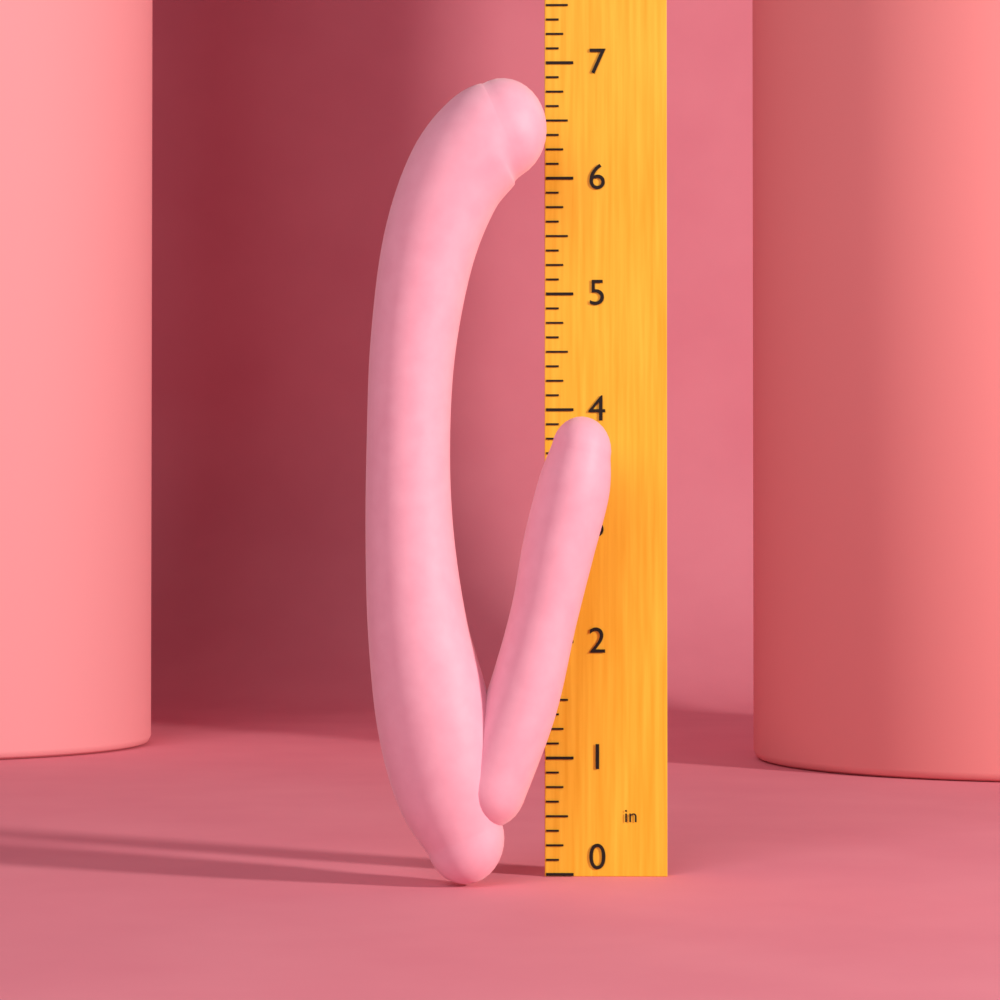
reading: 6.750 in
